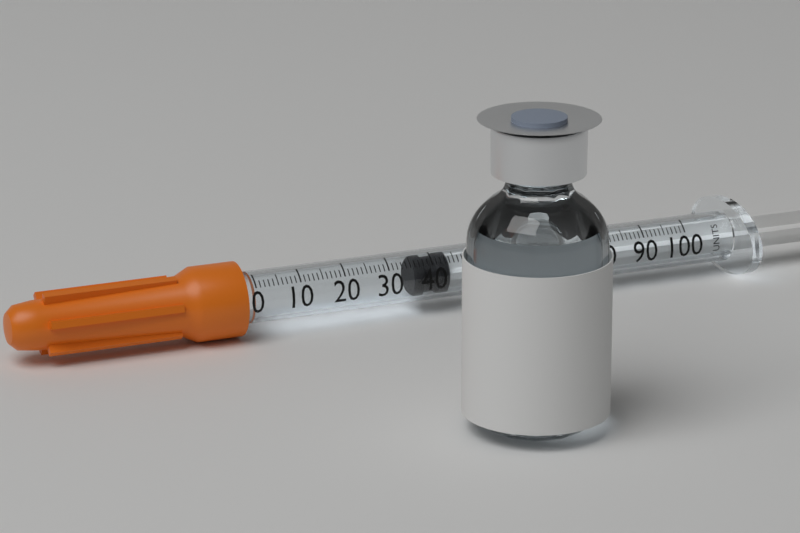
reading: 36 units
